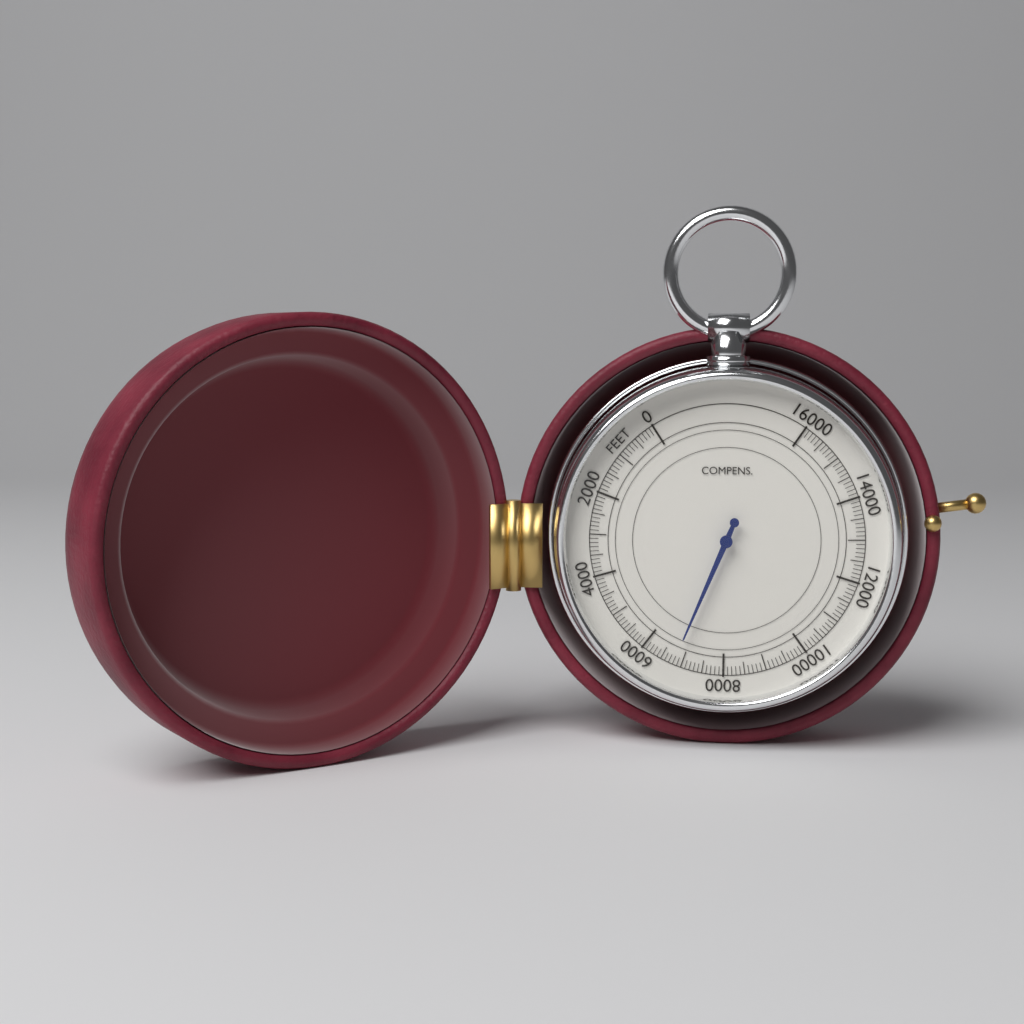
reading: 6800 feet
